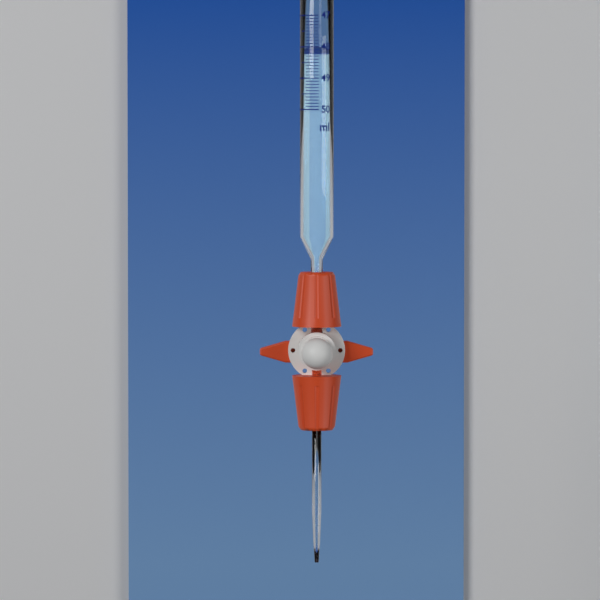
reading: 48.2 ml
